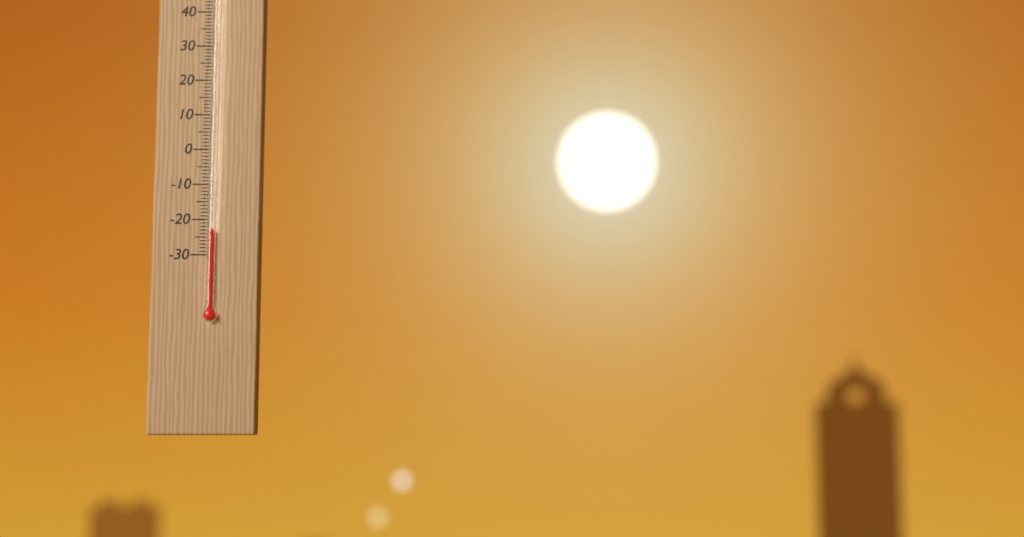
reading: -23 °C
